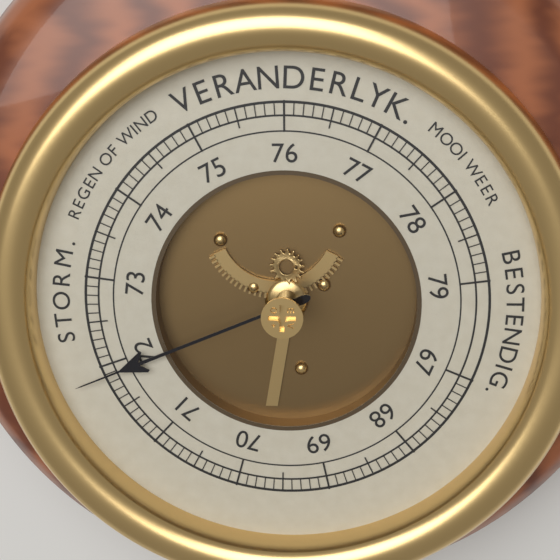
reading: 71.9 (no unit)
